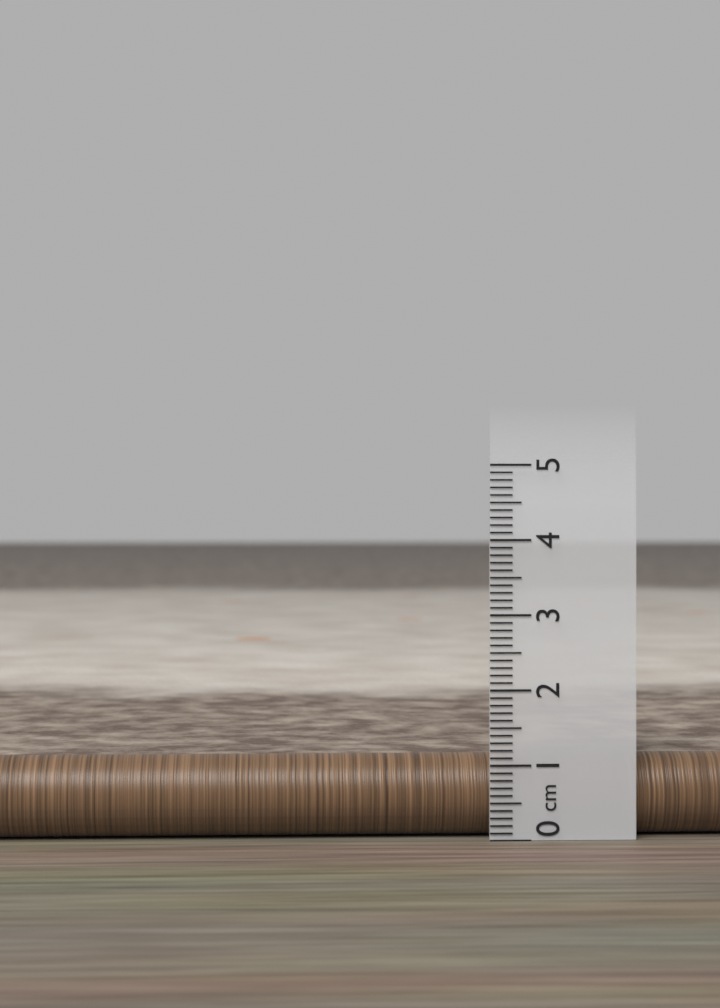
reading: 1.1 cm
